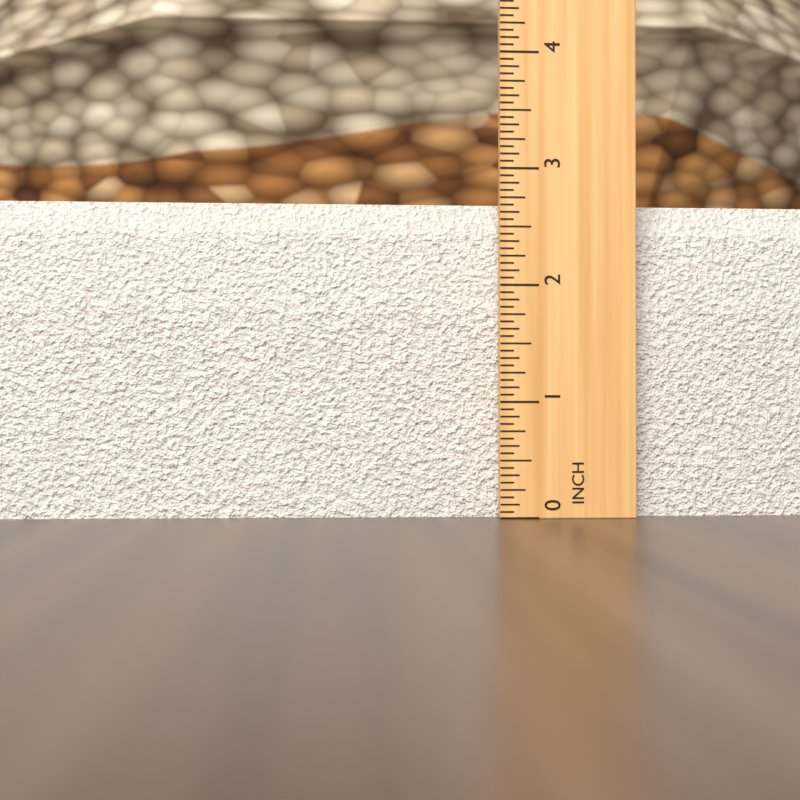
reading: 2.7500 in
